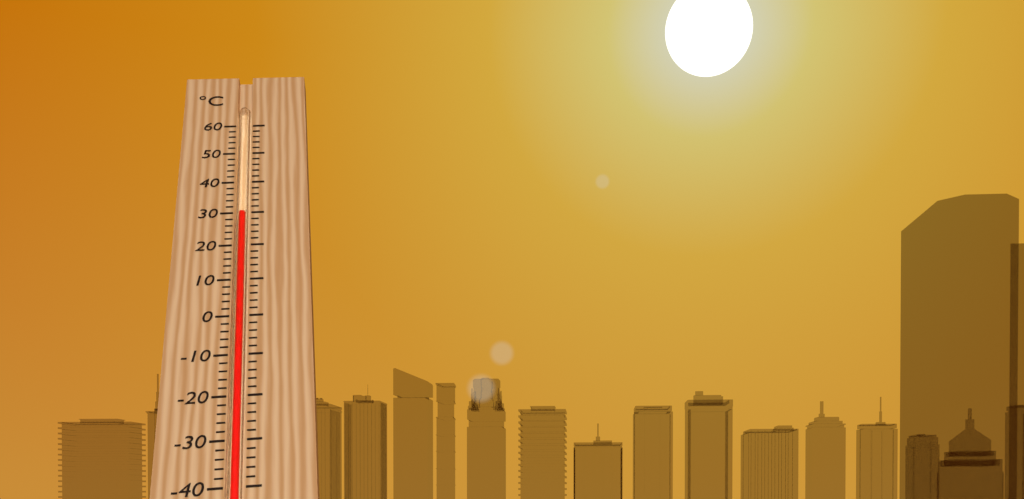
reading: 30 °C
